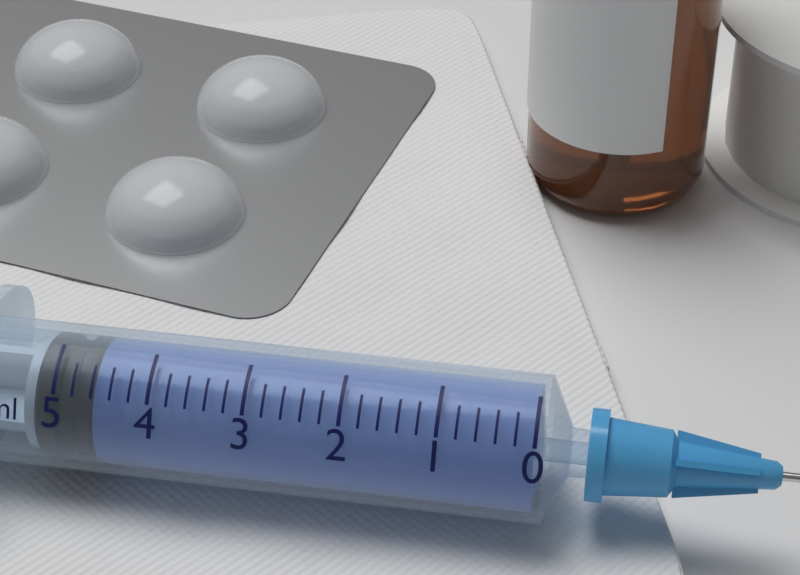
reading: 4.6 ml
